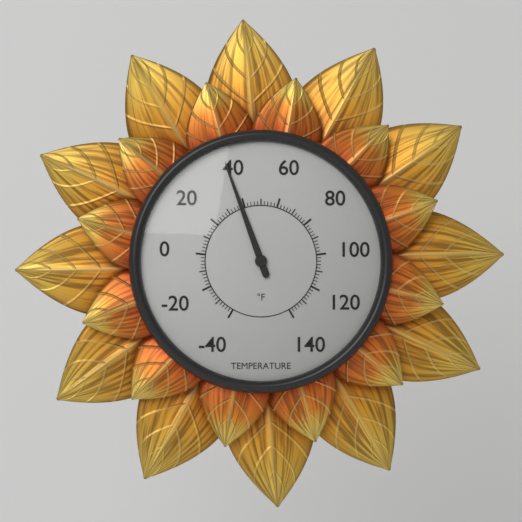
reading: 38 °F
